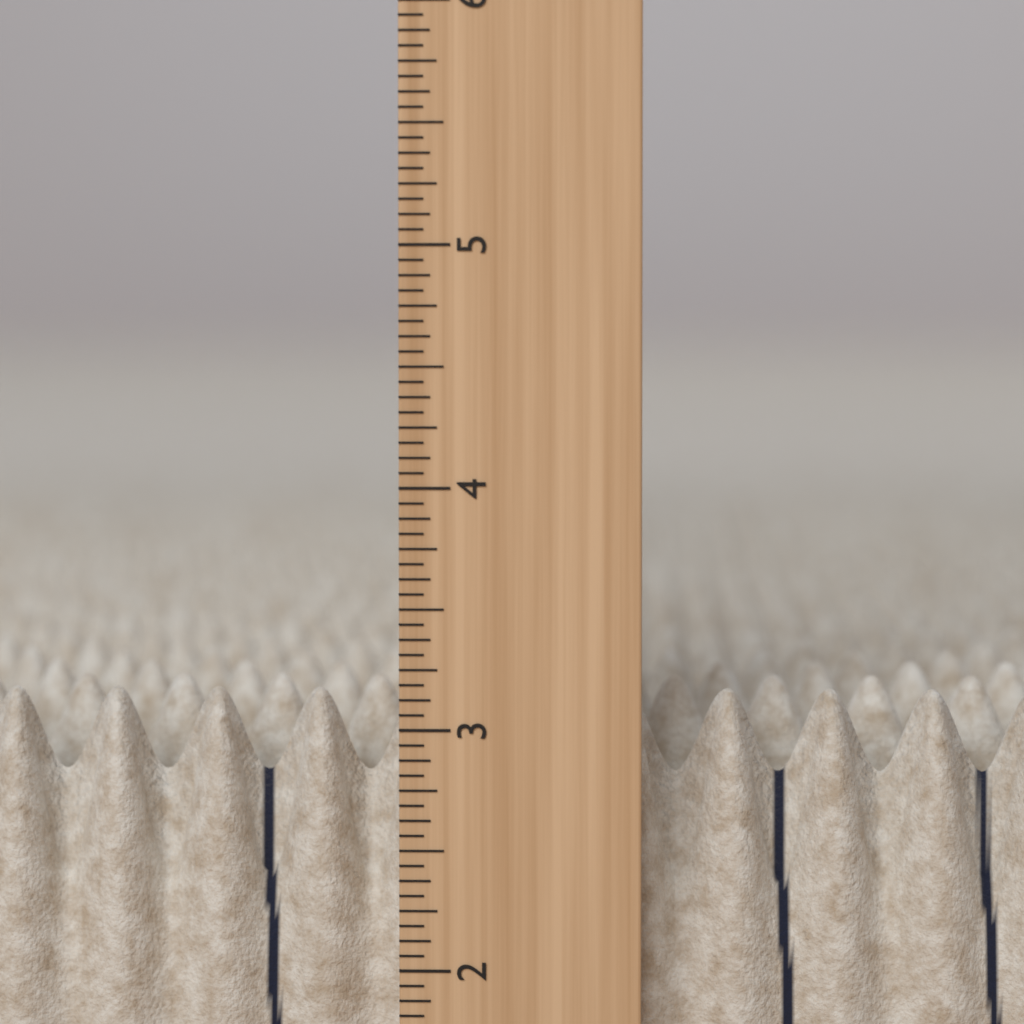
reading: 3.1250 in
